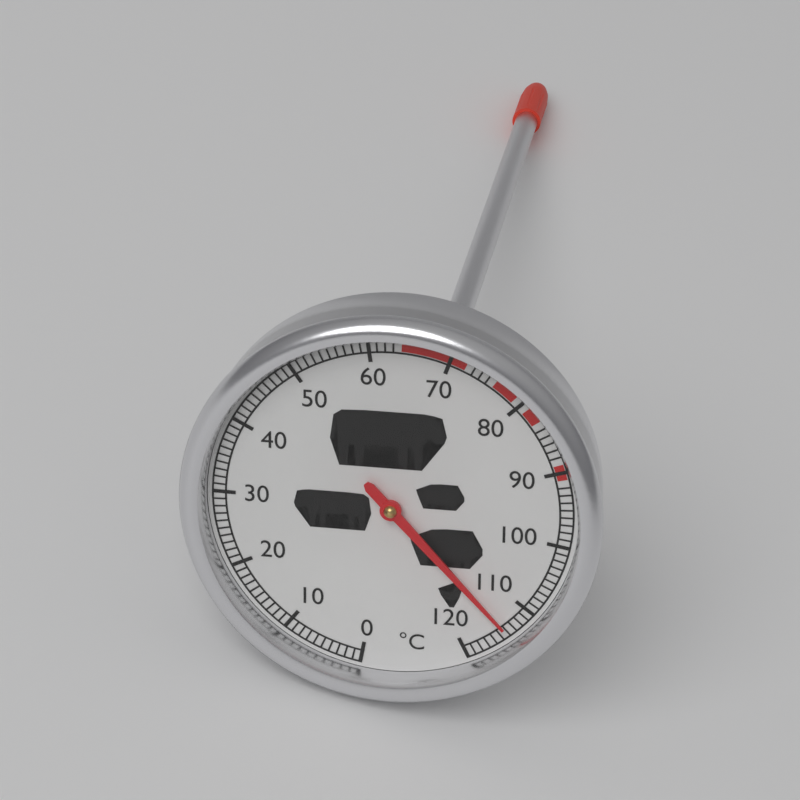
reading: 114 °C
